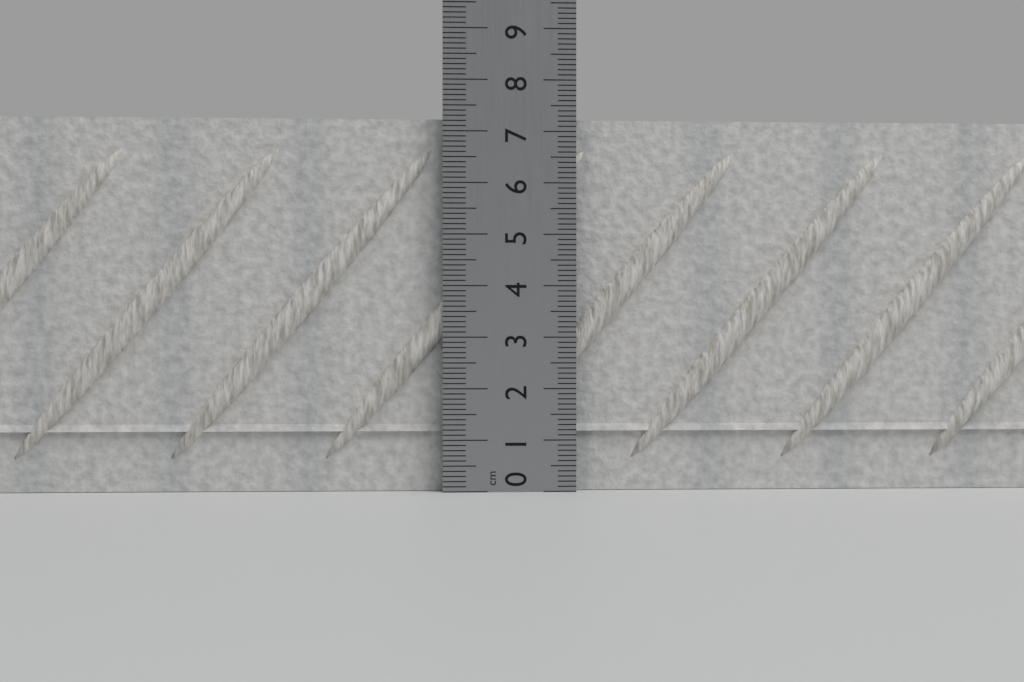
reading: 7.3 cm
